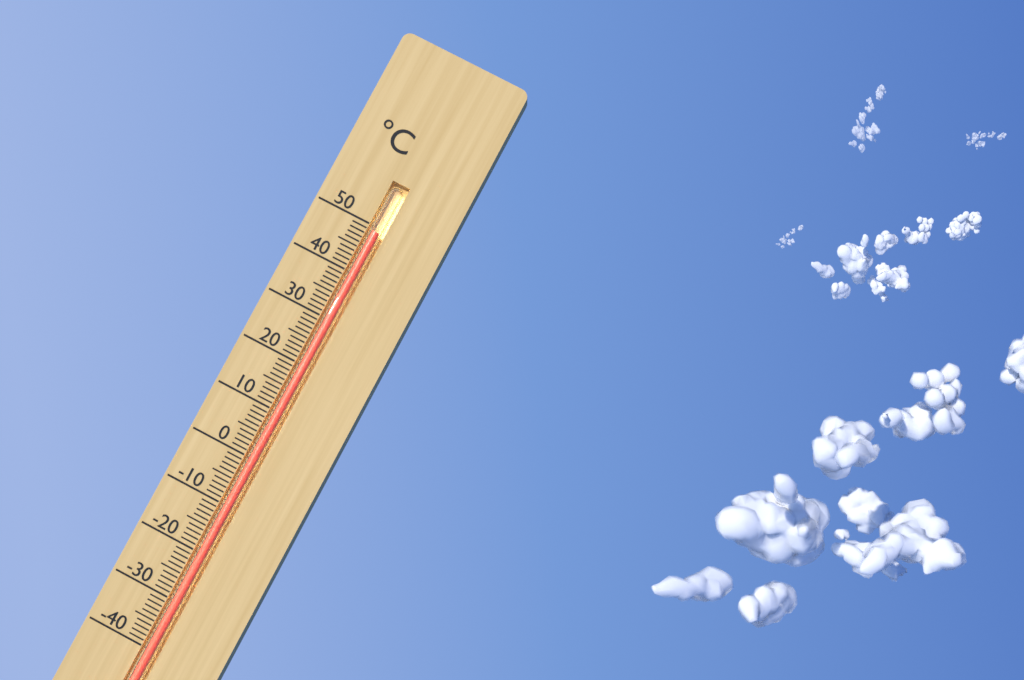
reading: 49 °C
